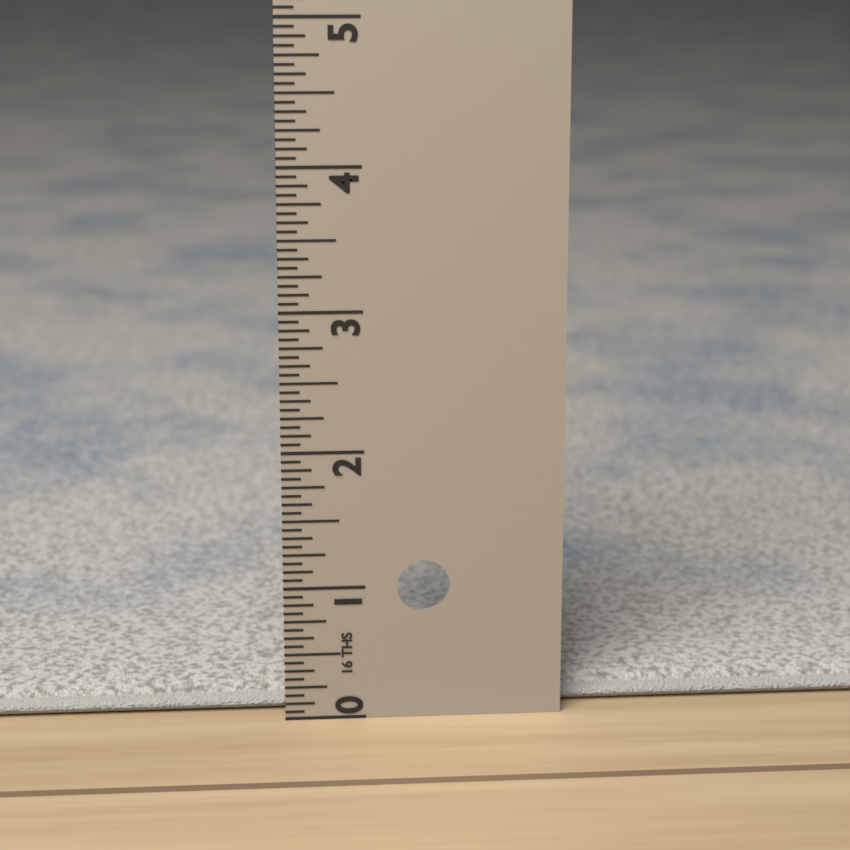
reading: 0.1875 in
